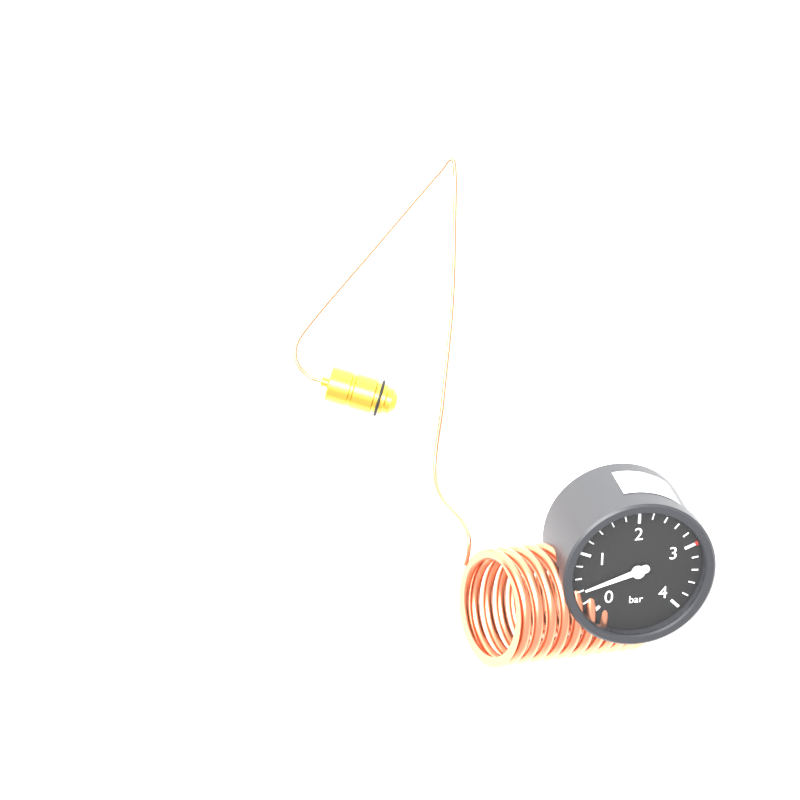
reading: 0.4 bar
